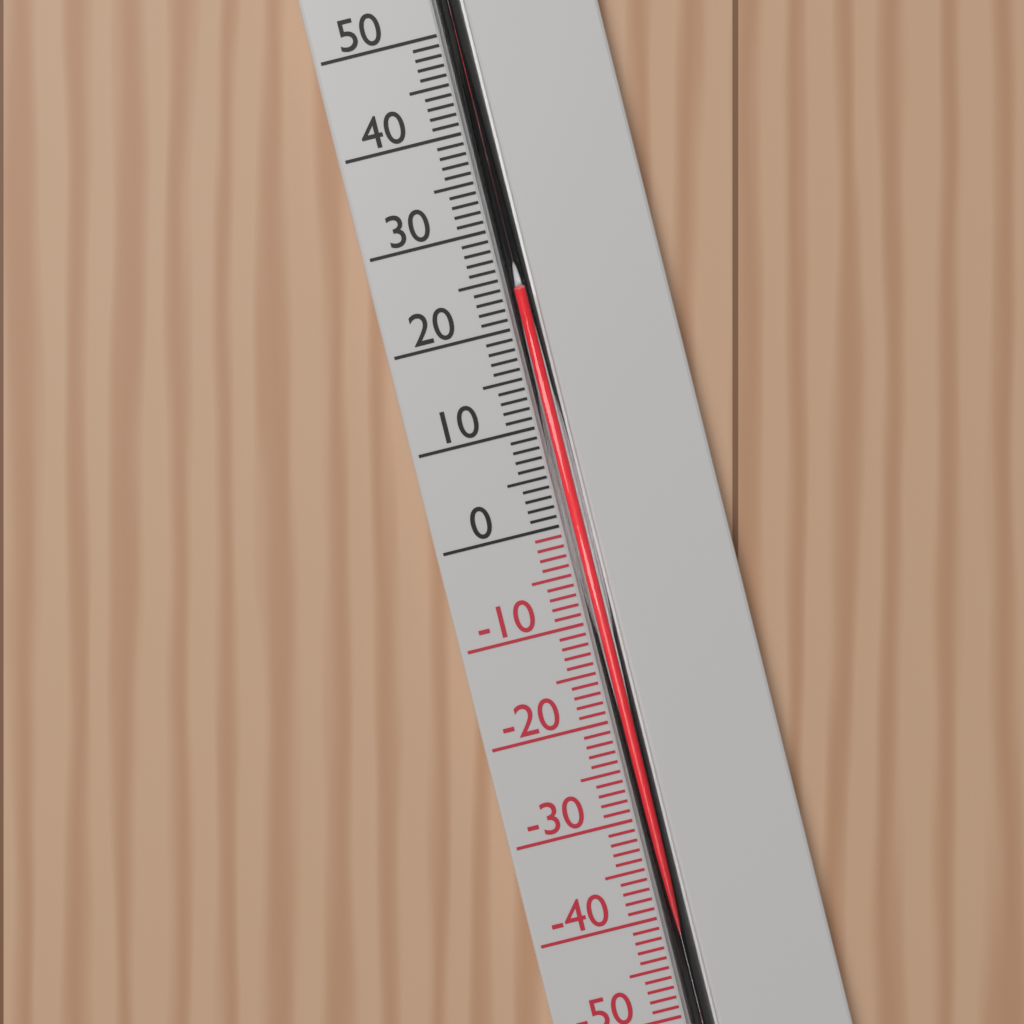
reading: 23.5 °C
